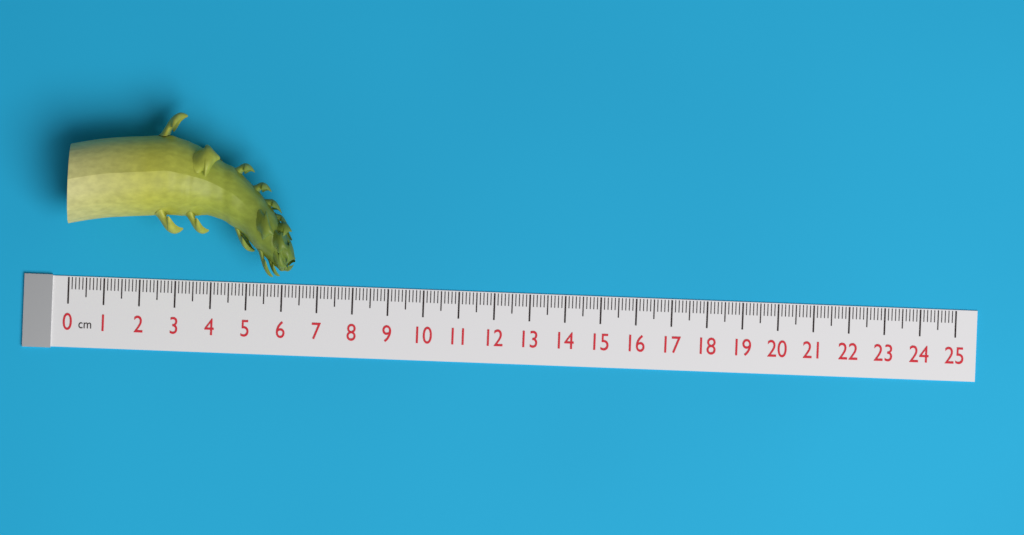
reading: 6.4 cm
